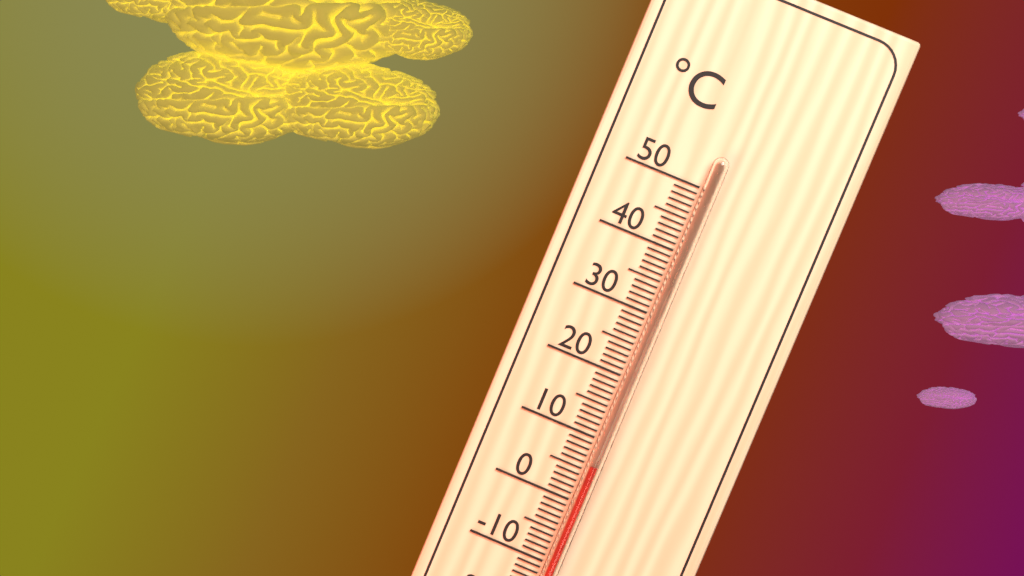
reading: 6 °C
